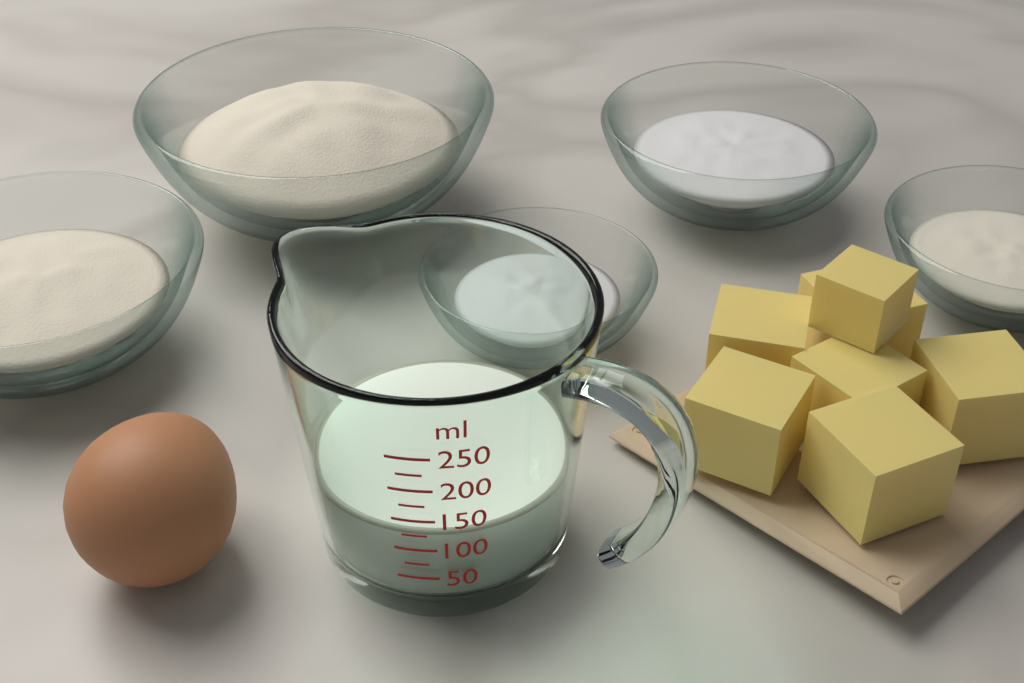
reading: 125 ml
